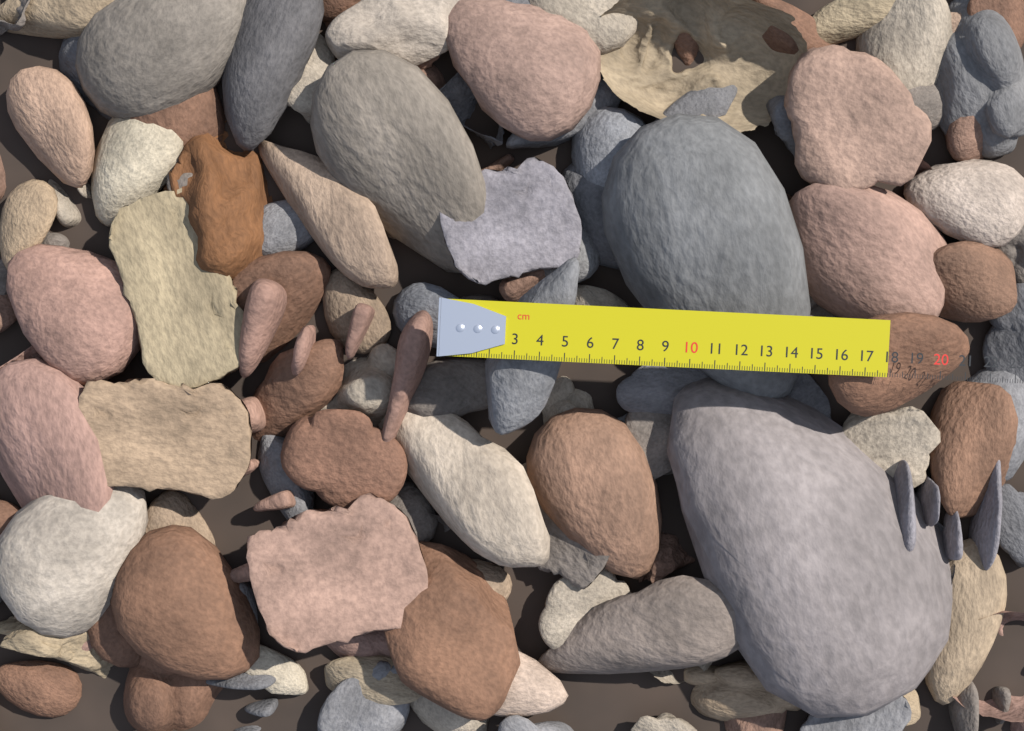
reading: 17.9 cm
